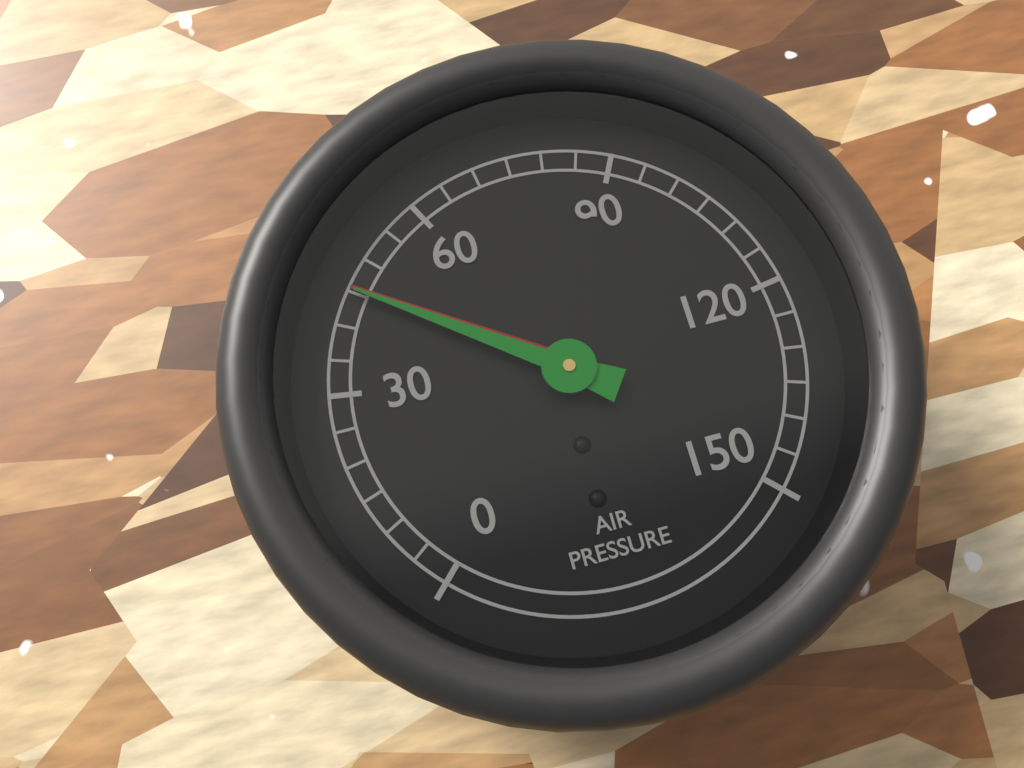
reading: 45 (no unit)
